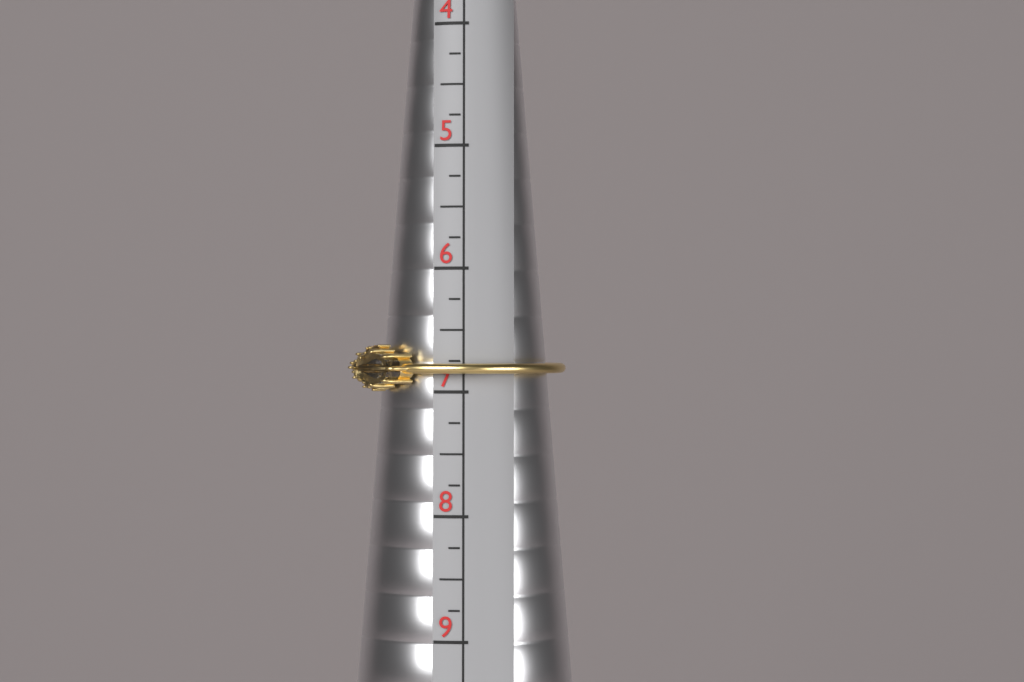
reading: 7.00 (no unit)
